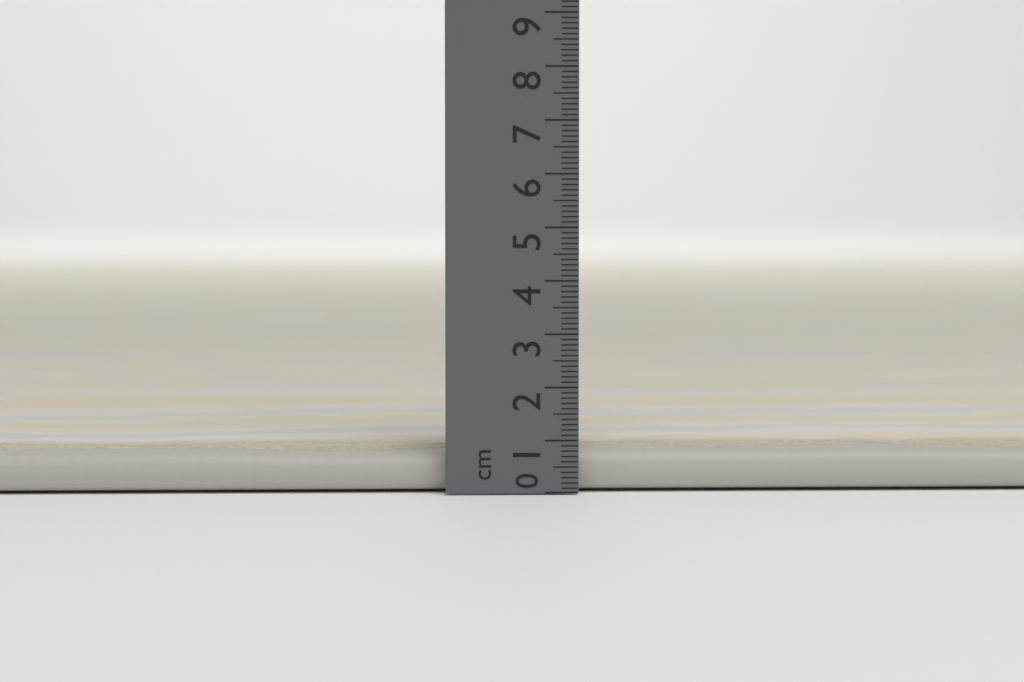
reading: 0.9 cm
